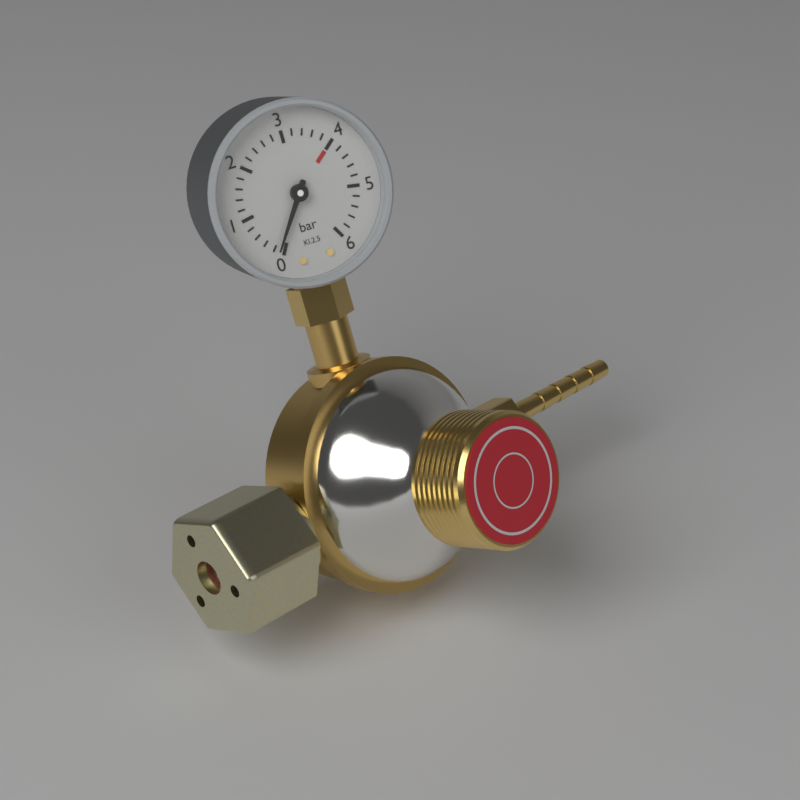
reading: 0.1 bar
